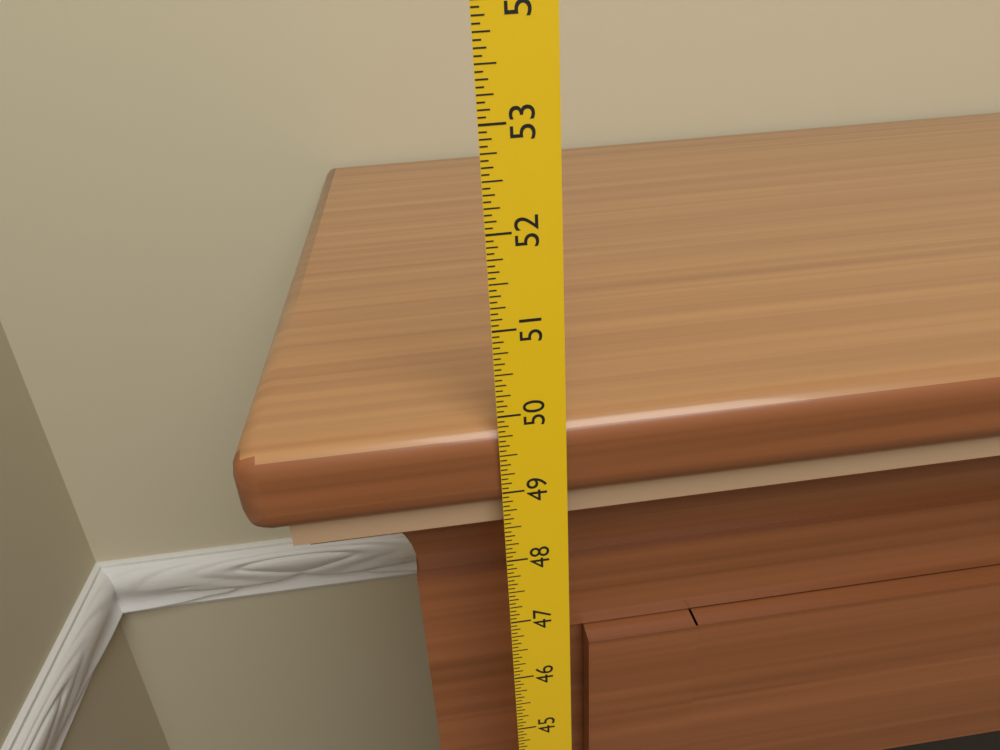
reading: 49.8125 in
